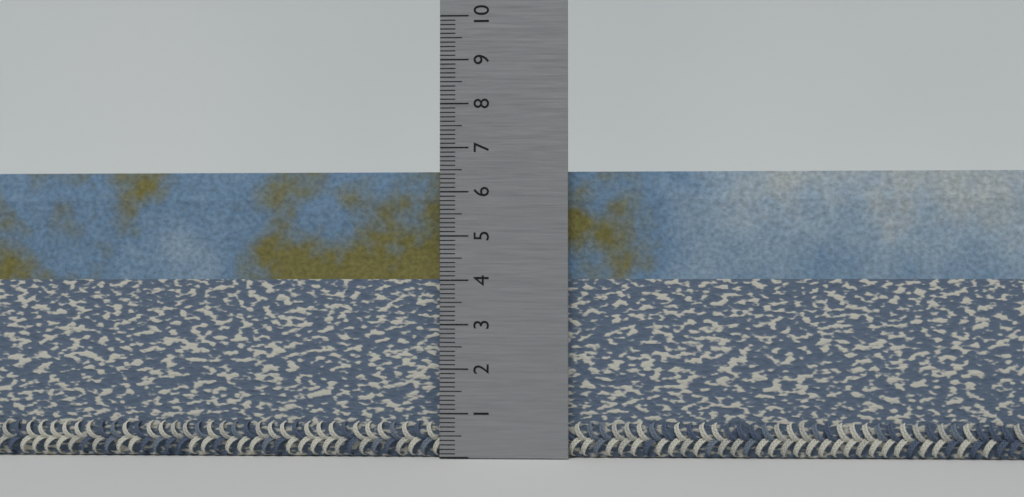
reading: 6.5 (no unit)
